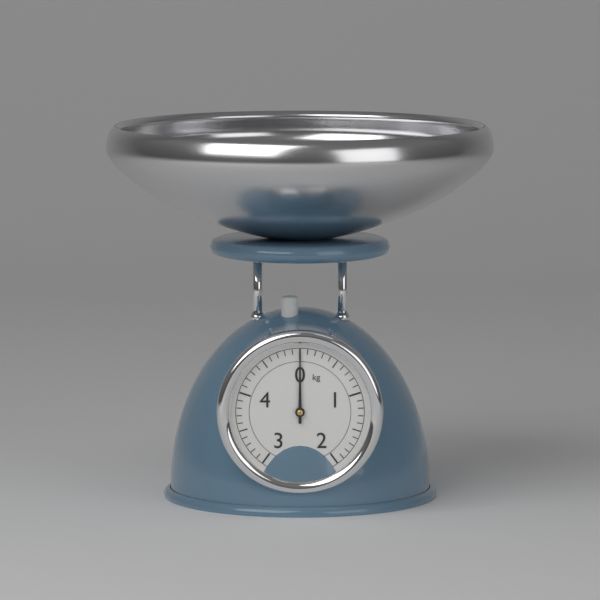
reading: 0.0 kg
